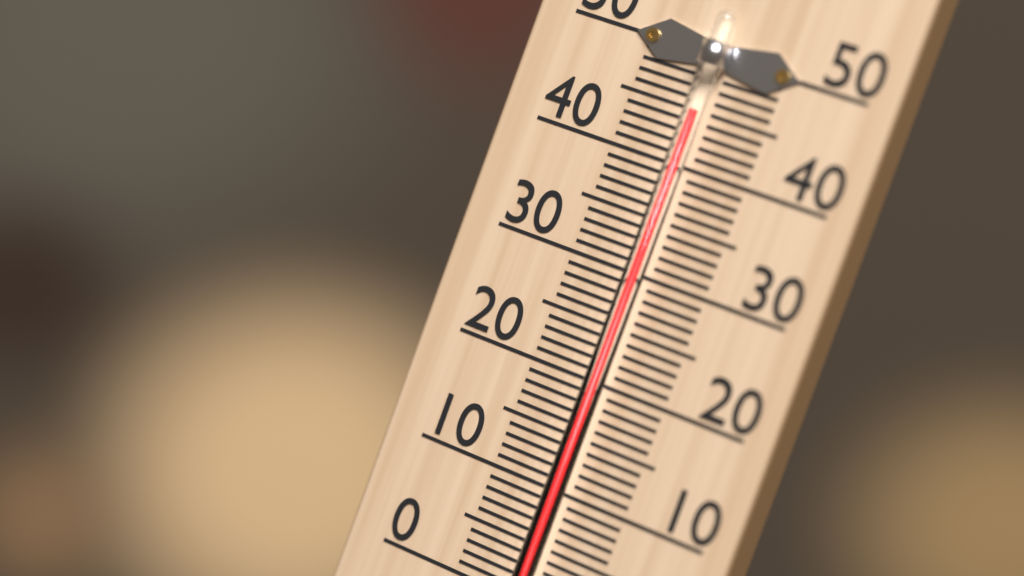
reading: 45 °C
